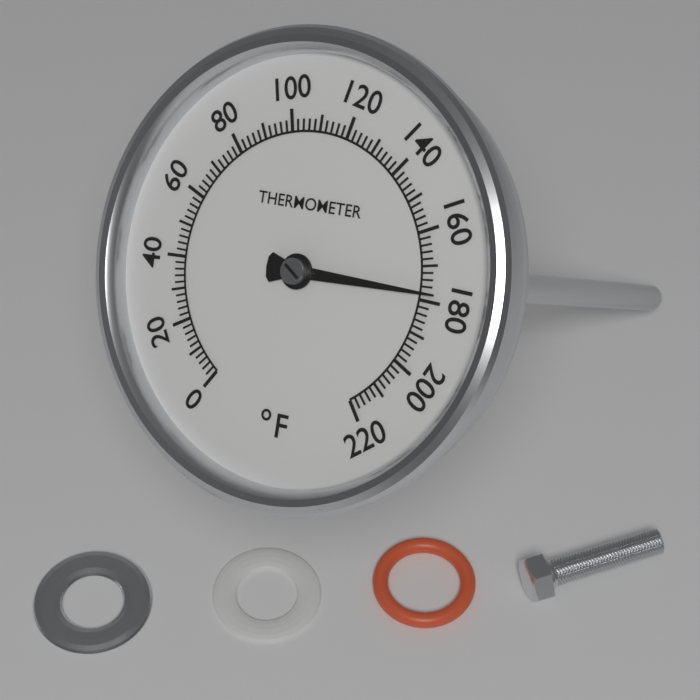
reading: 178 °F
